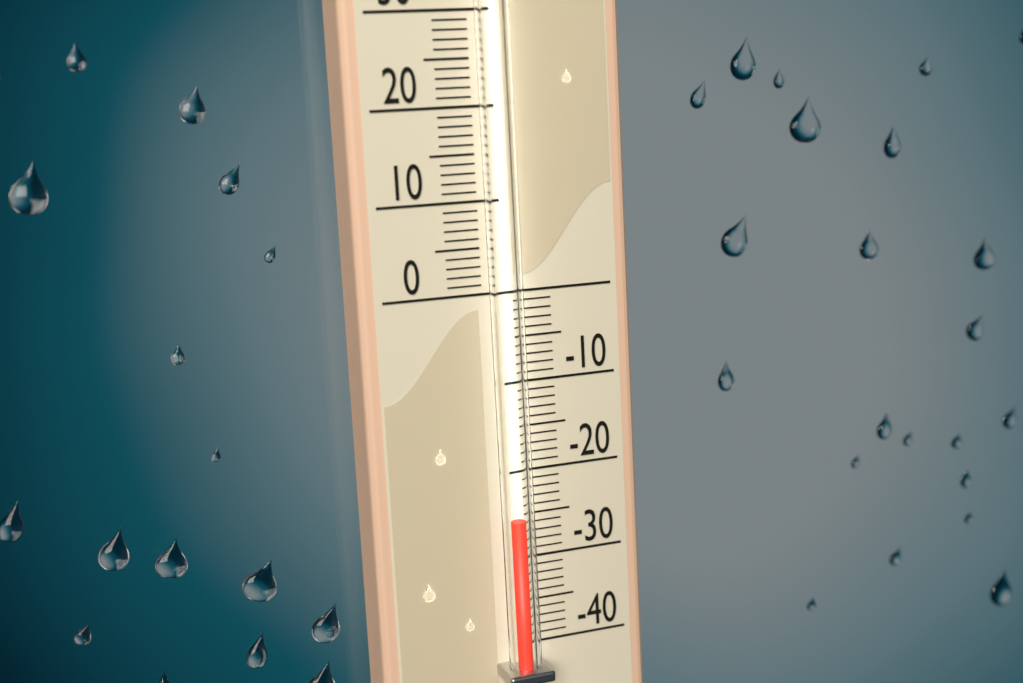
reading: -25 (no unit)
